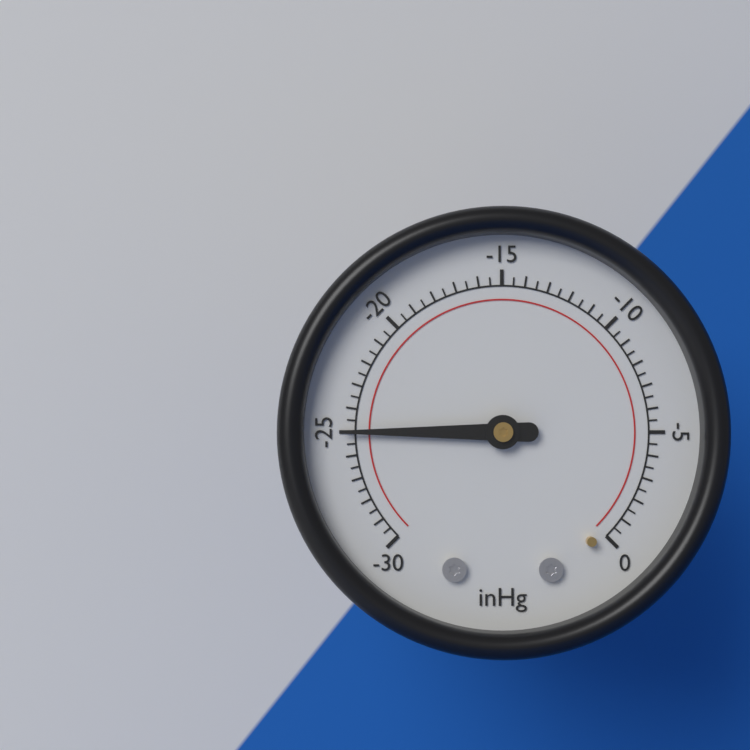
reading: -25.0 inHg
